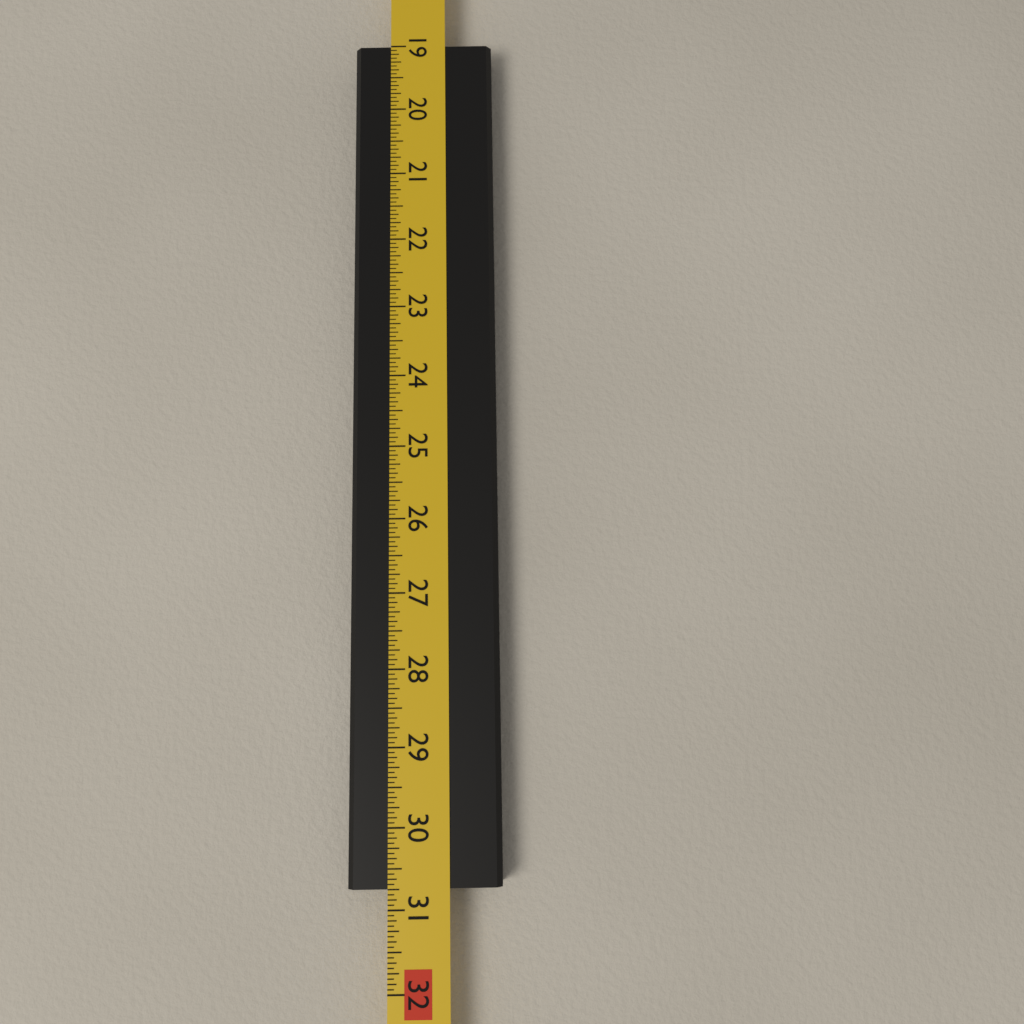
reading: 30.7500 in
